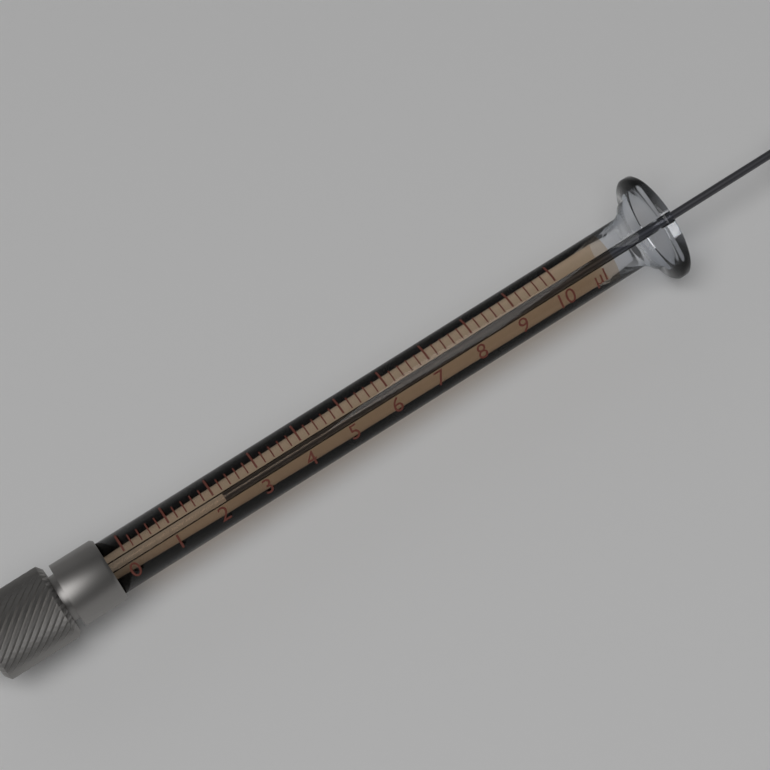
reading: 2.2 µl
